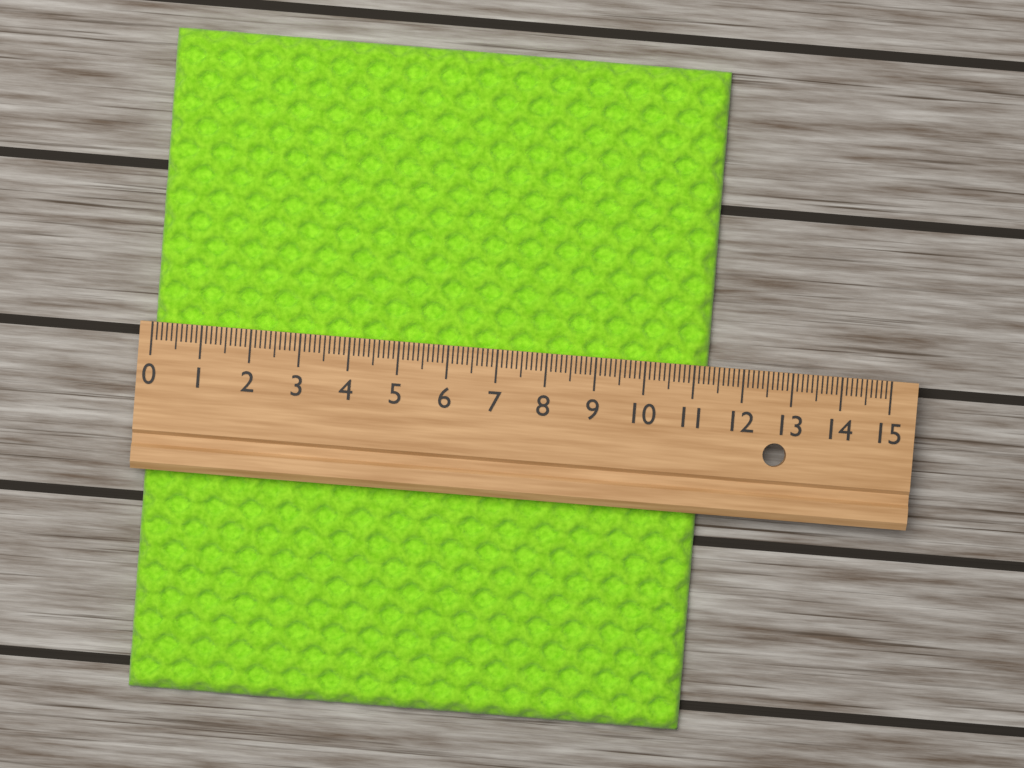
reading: 11.3 (no unit)
